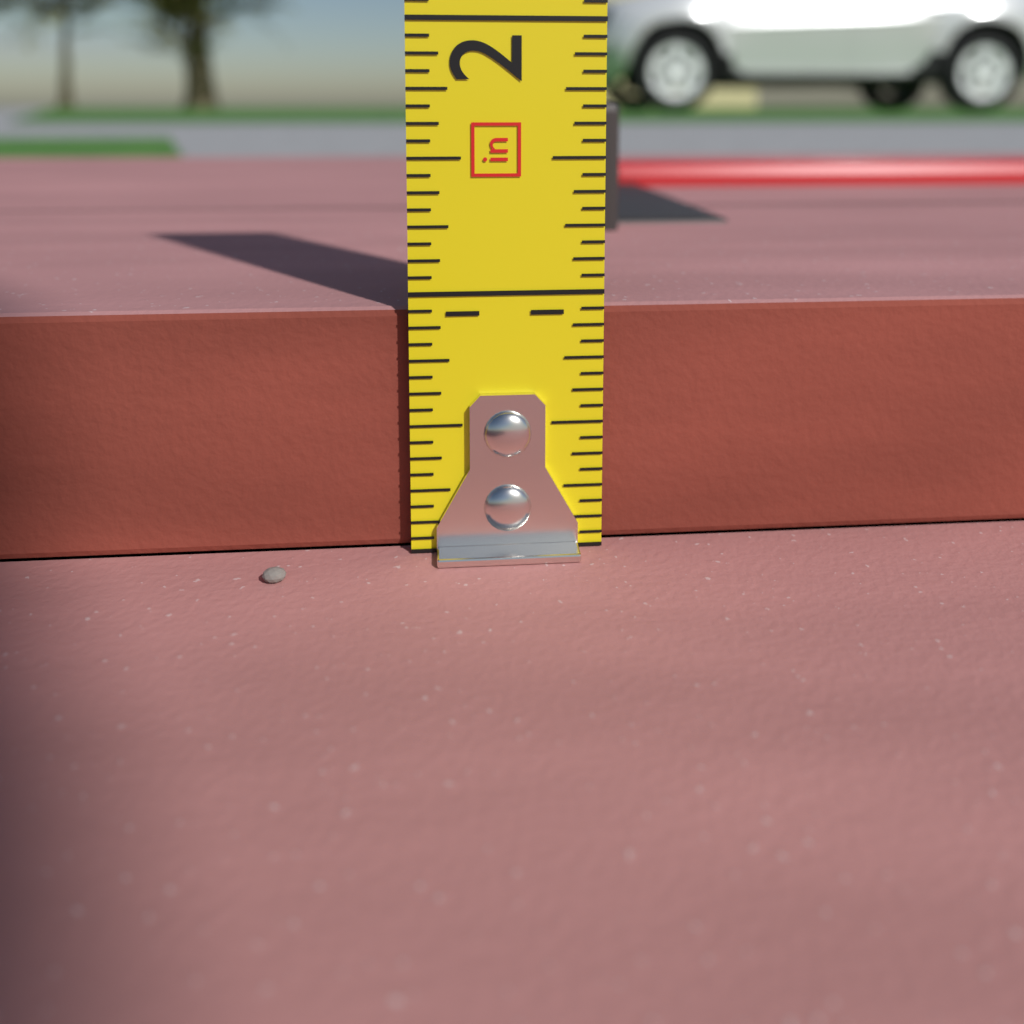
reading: 0.9375 in
